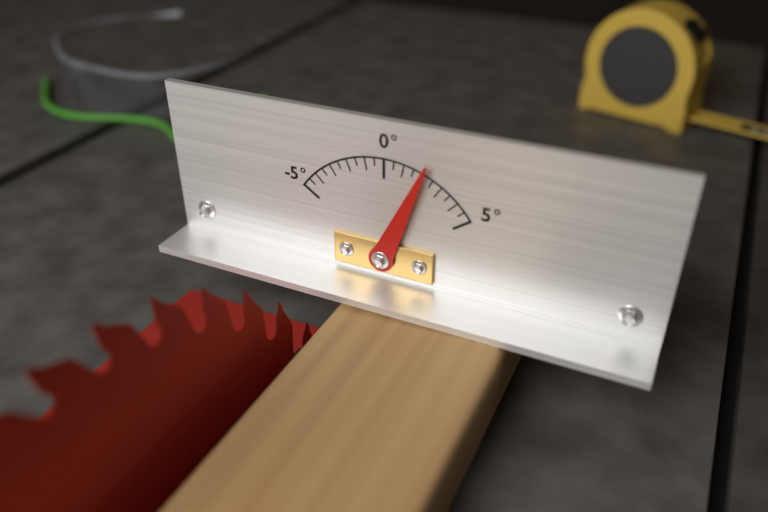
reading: 2.0 °
